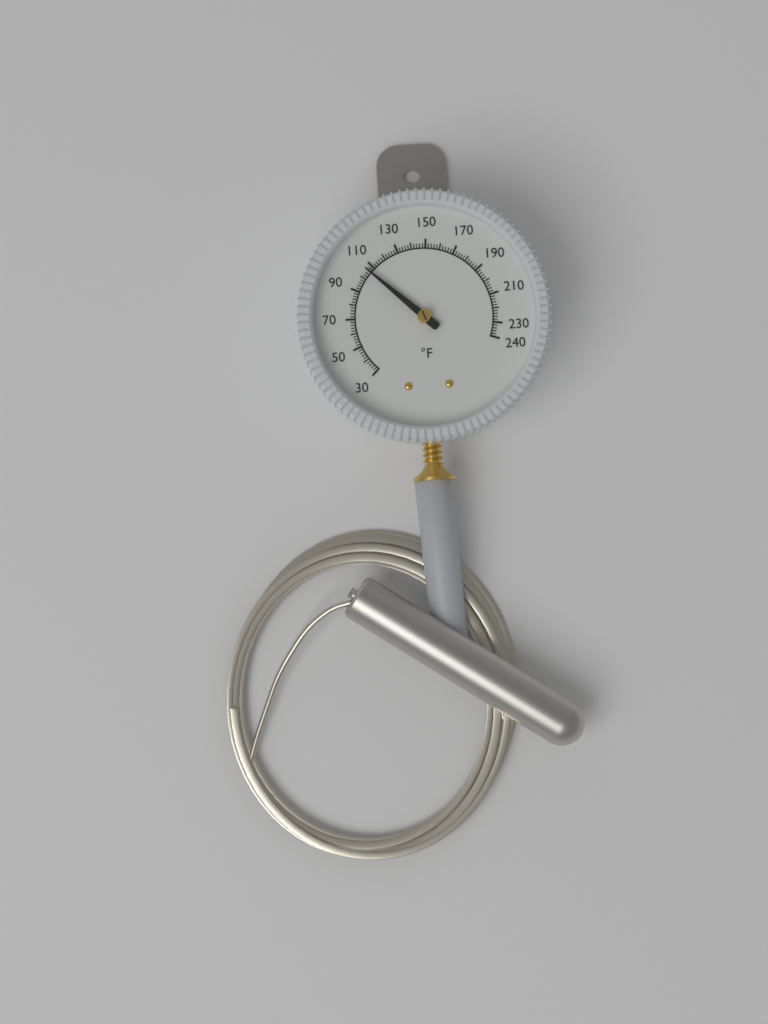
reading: 106 °F
